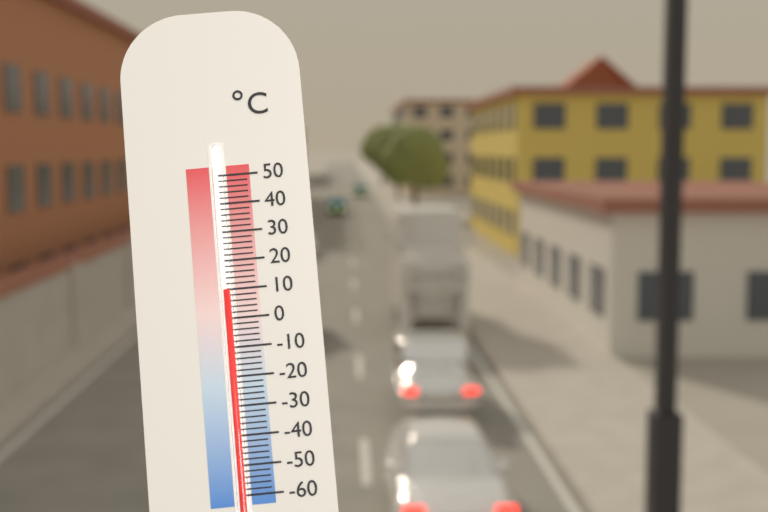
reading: 10 °C
